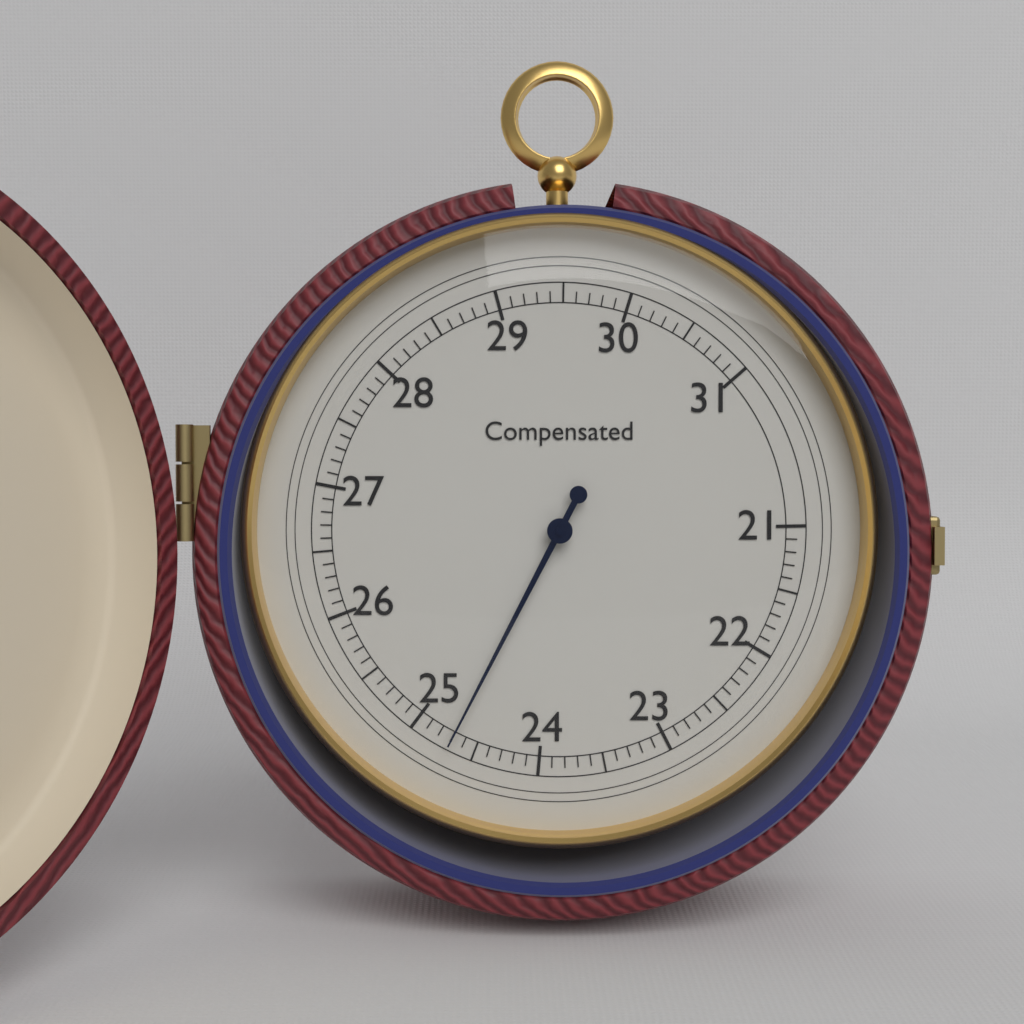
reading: 24.7 (no unit)
